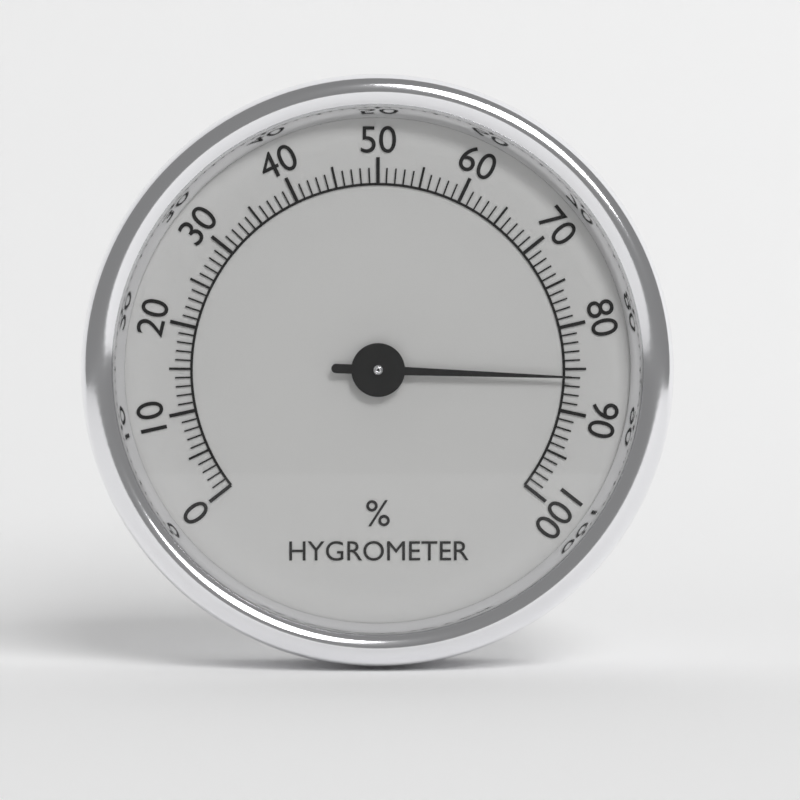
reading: 86 %
